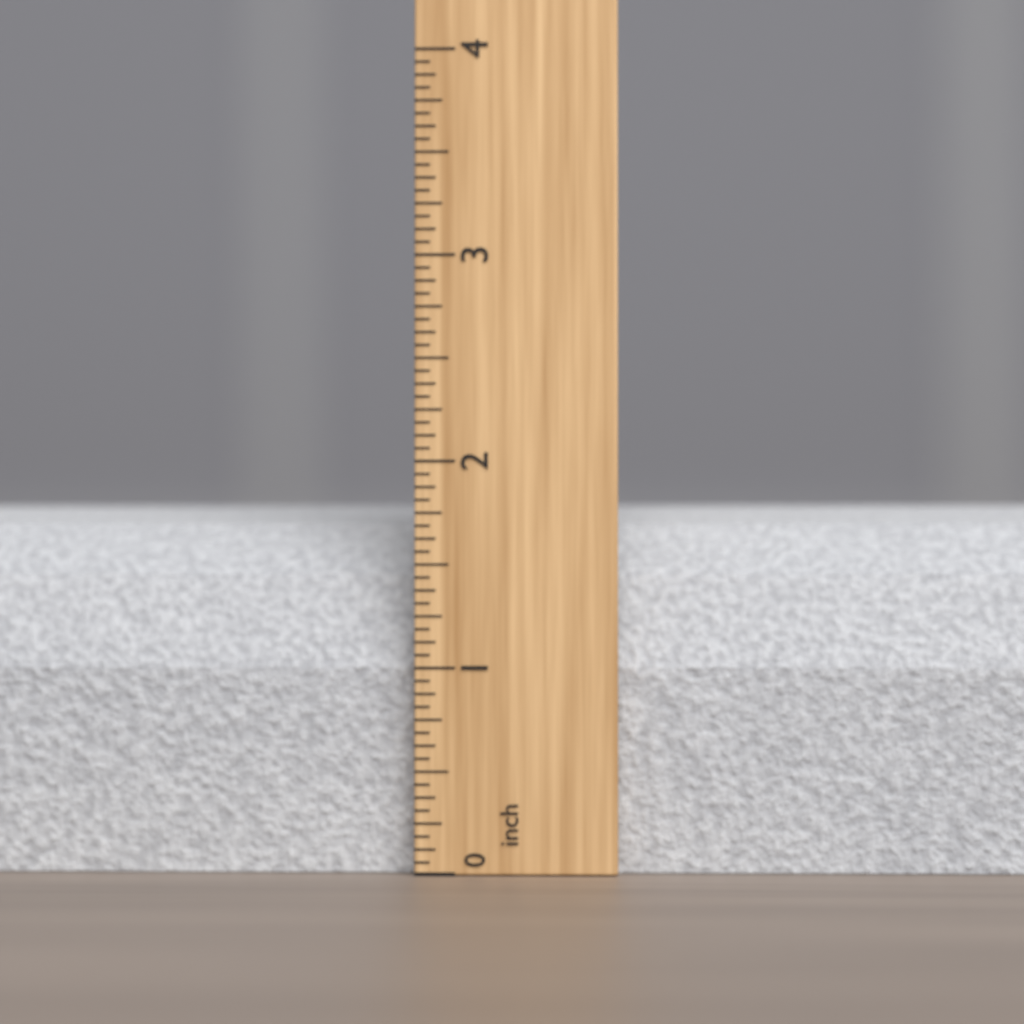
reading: 1.8125 inch
